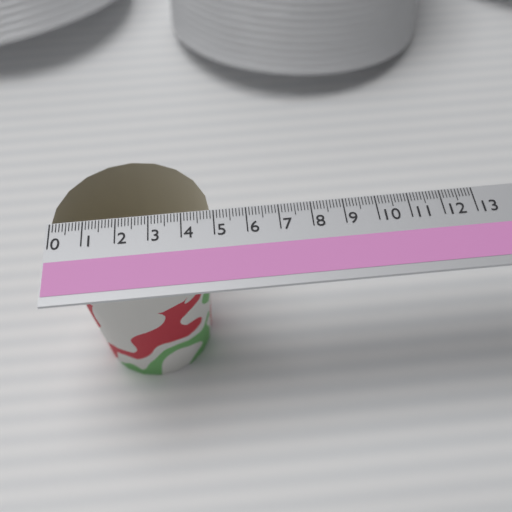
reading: 4.9 (no unit)
